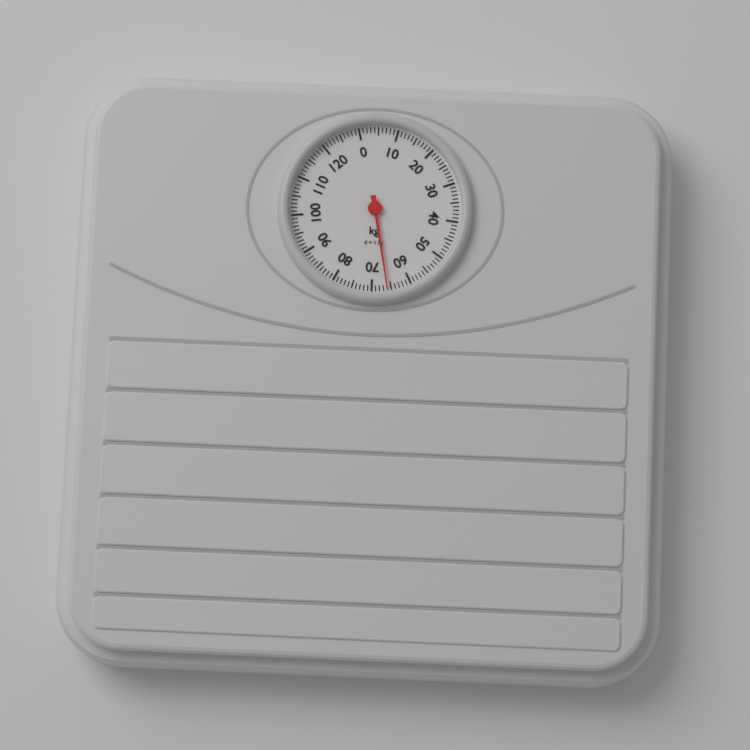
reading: 66 kg
